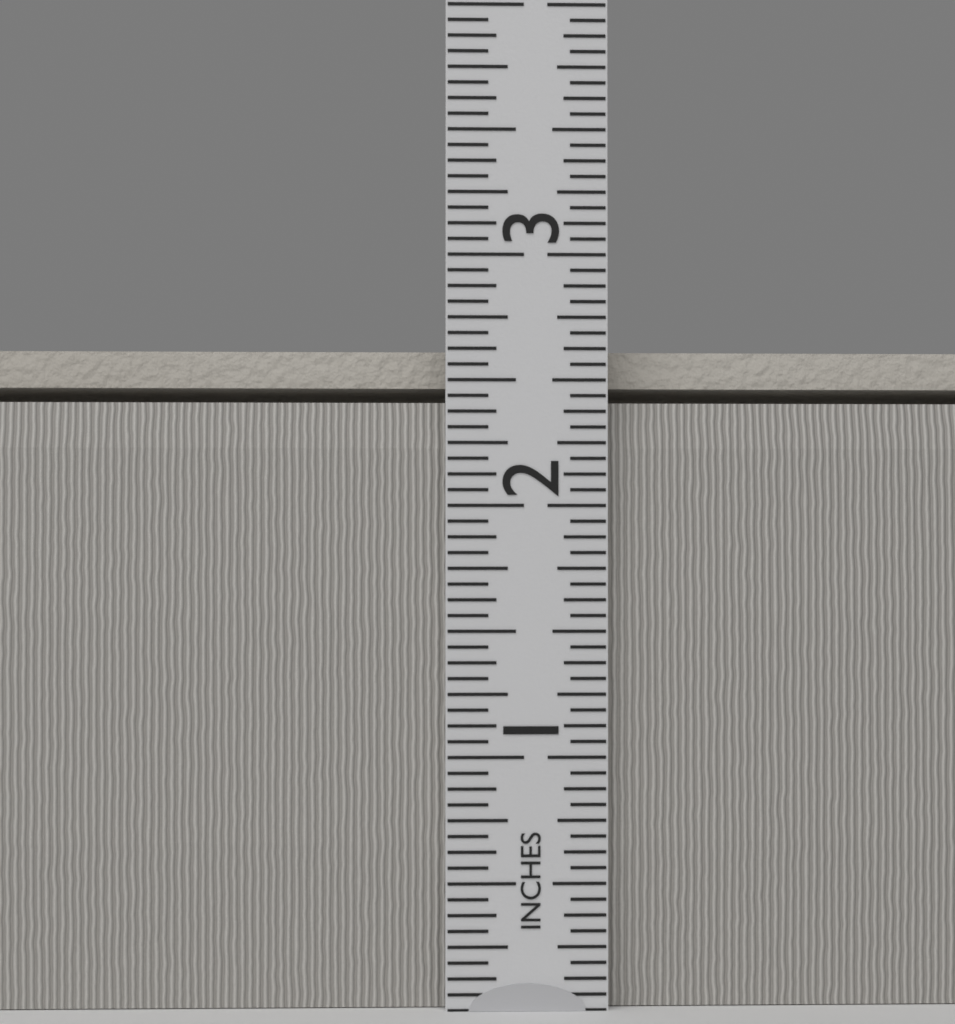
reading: 2.6250 in
